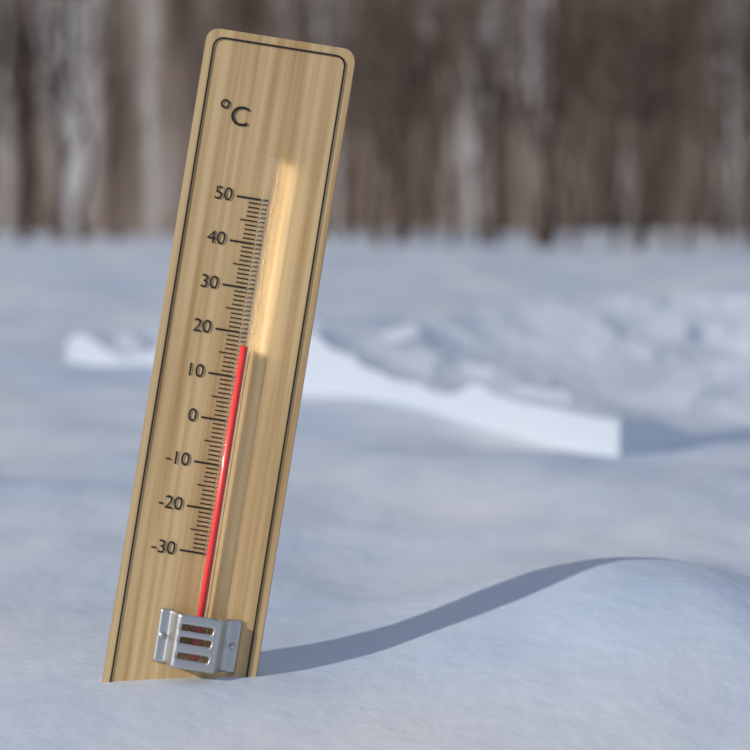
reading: 17 °C
